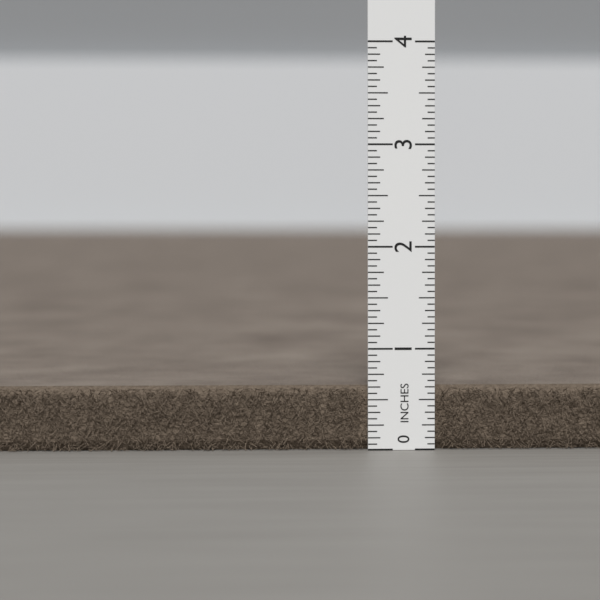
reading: 0.6250 in
